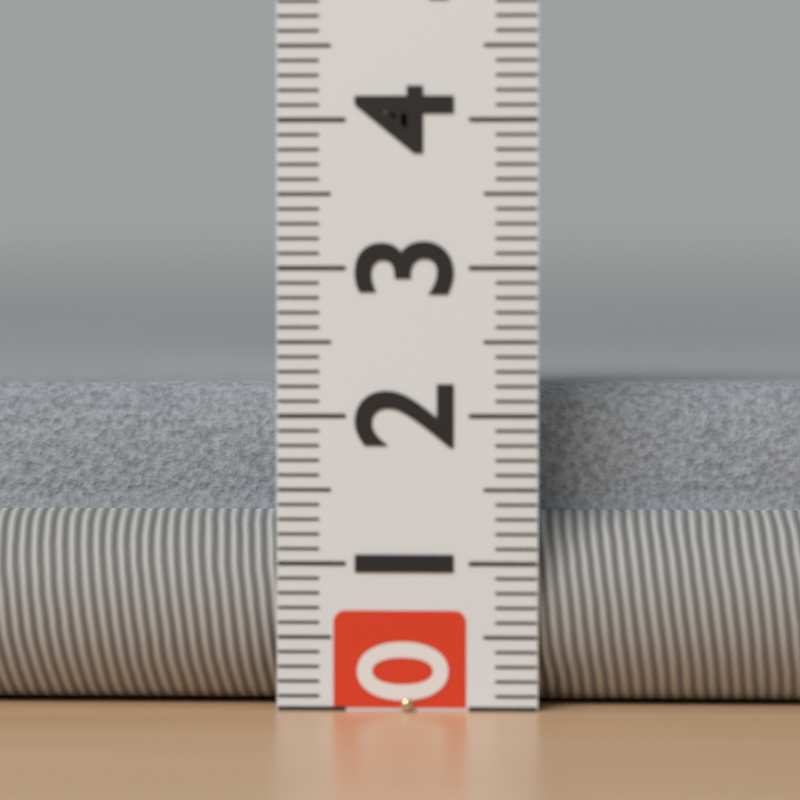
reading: 2.2 (no unit)
